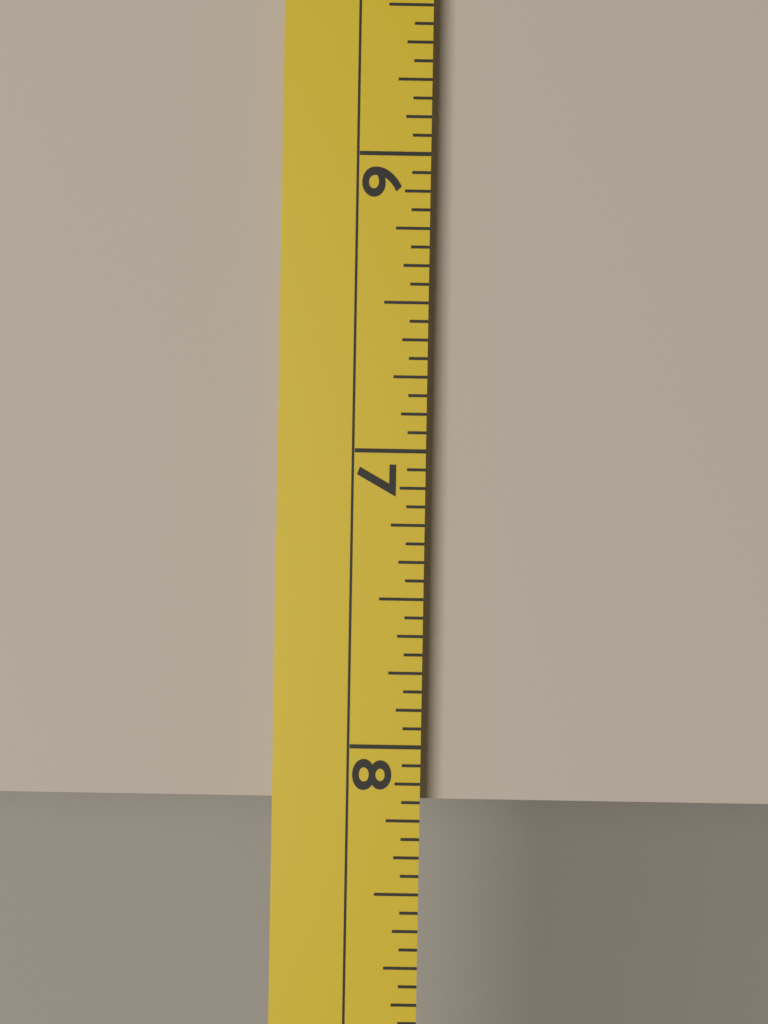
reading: 8.1875 (no unit)
